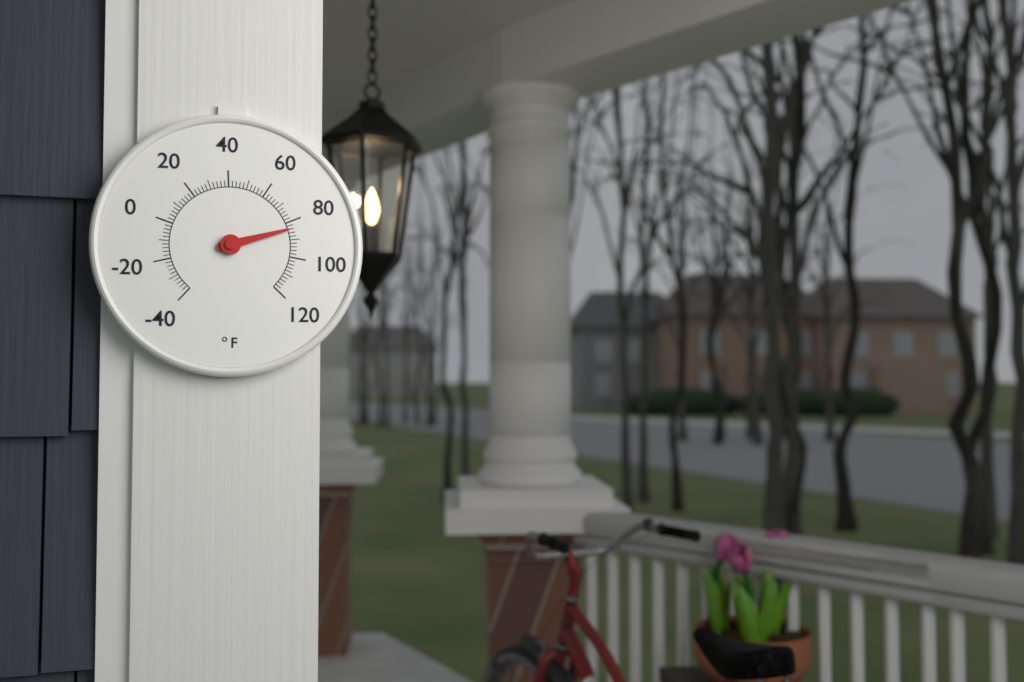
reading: 84 °F
